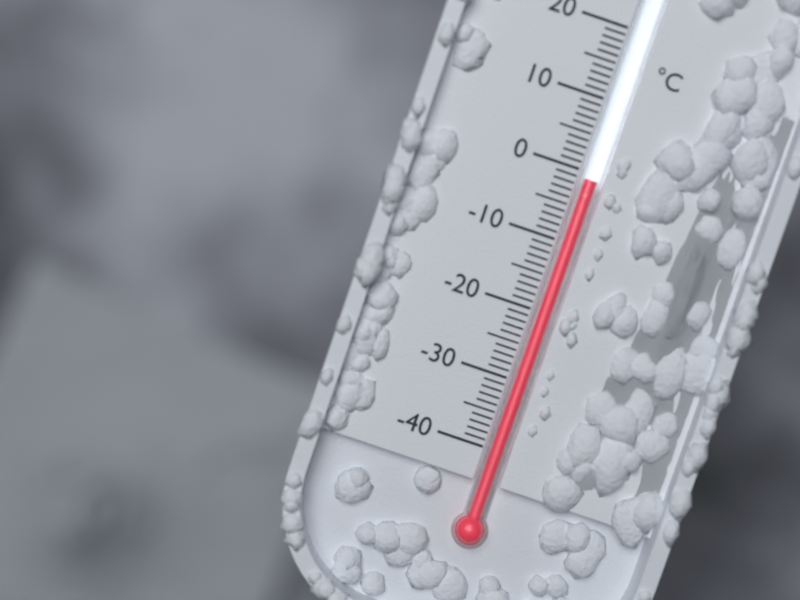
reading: -1 °C
